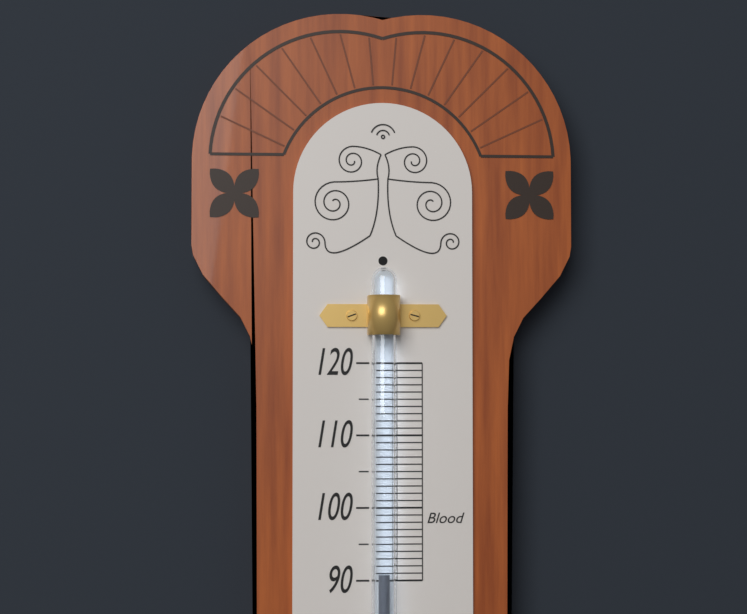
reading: 91 (no unit)
